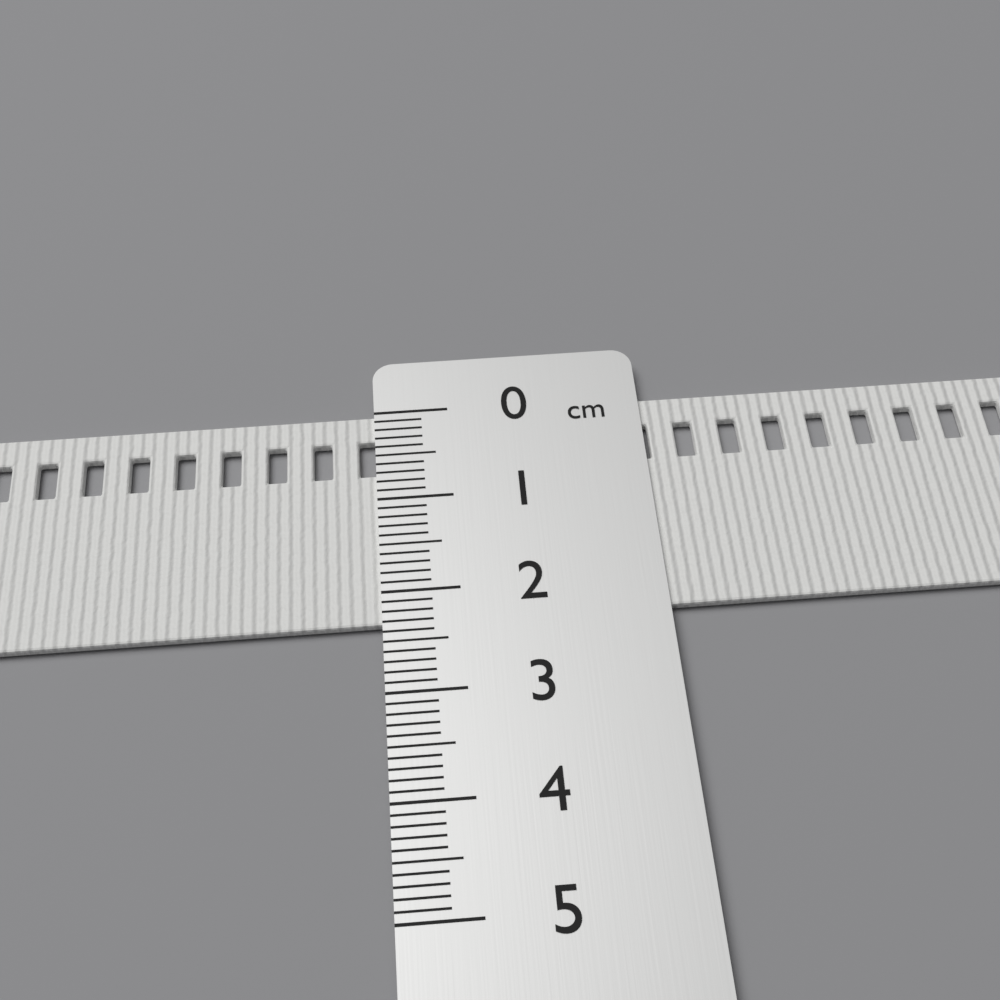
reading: 2.3 cm
